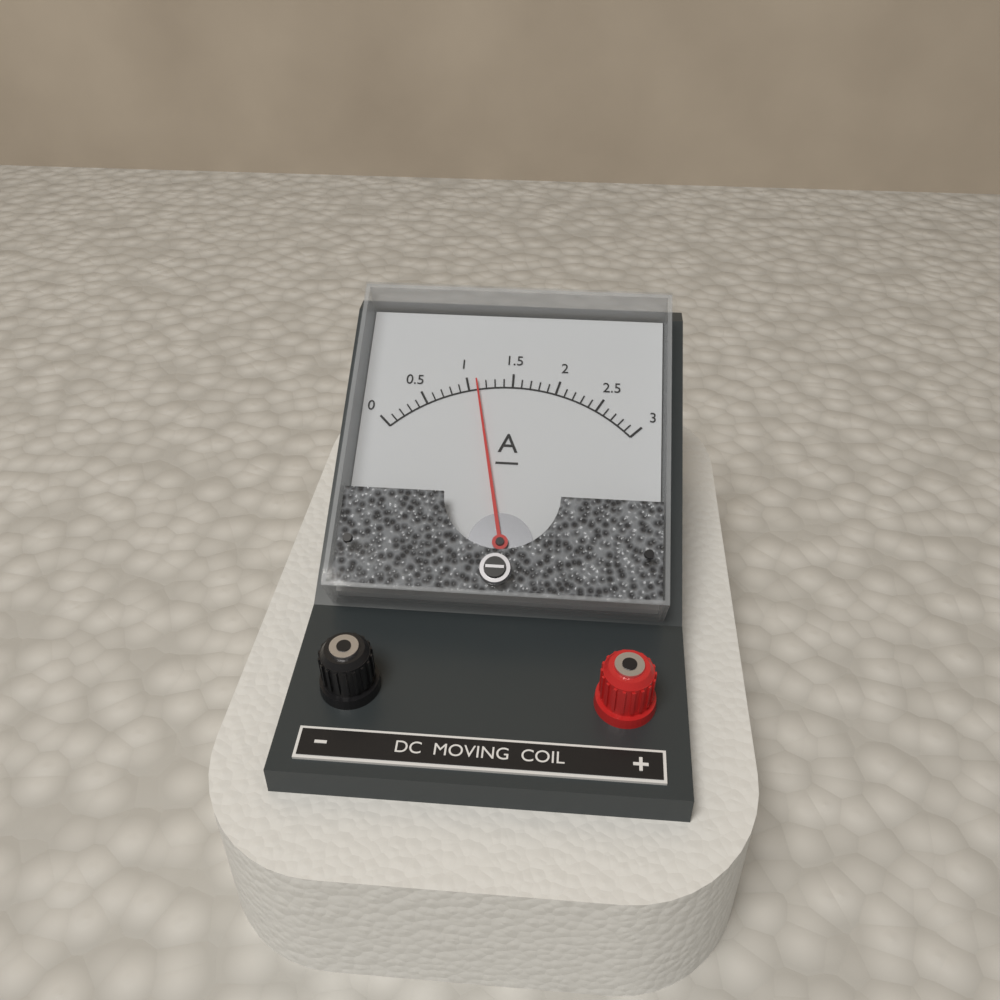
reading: 1.1 A
